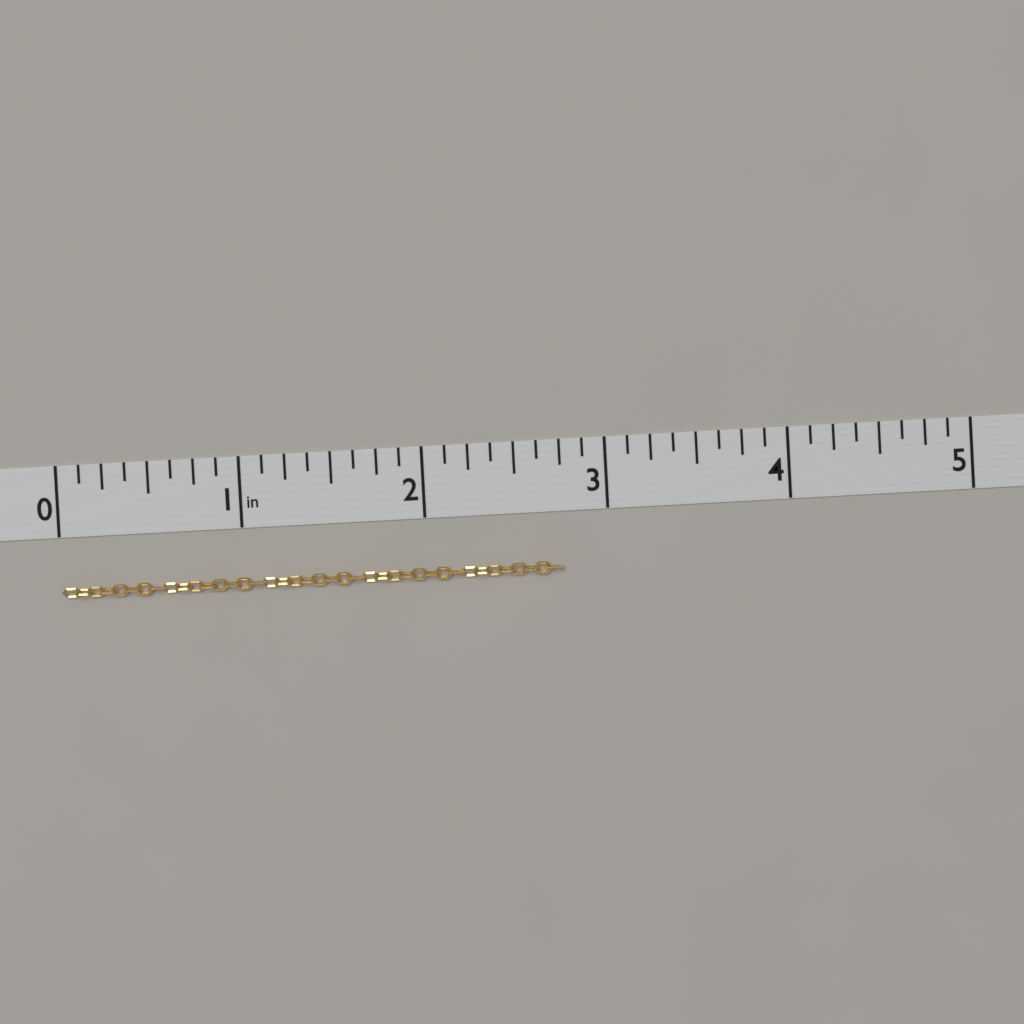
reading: 2.750 in
